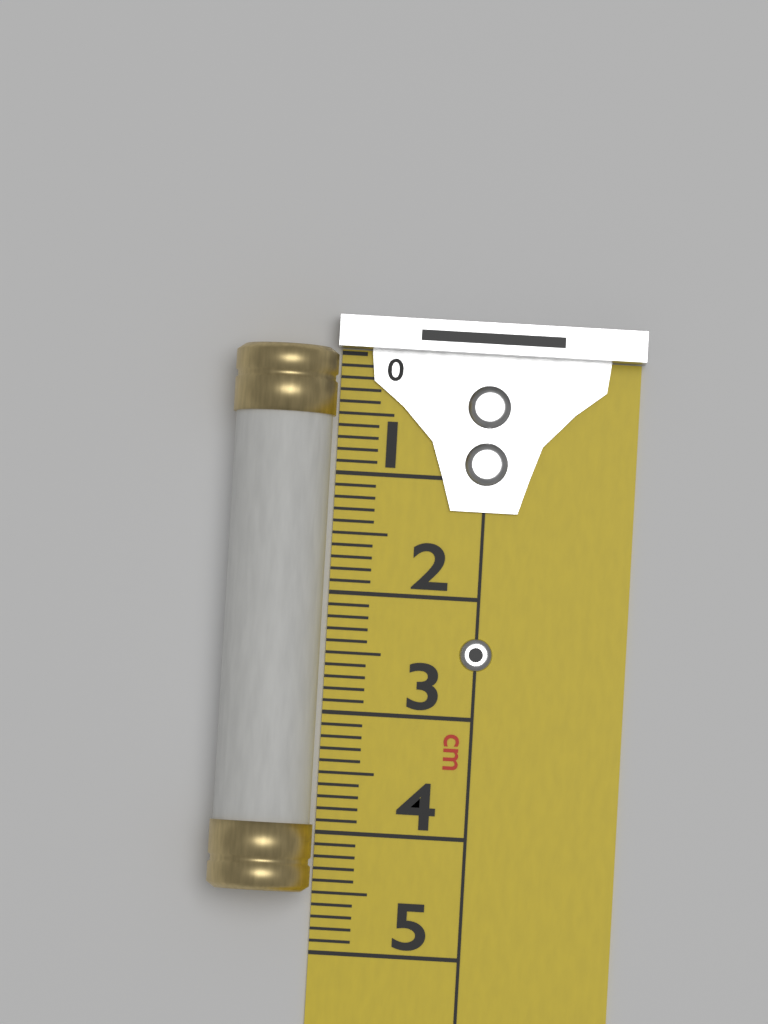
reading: 4.5 cm
